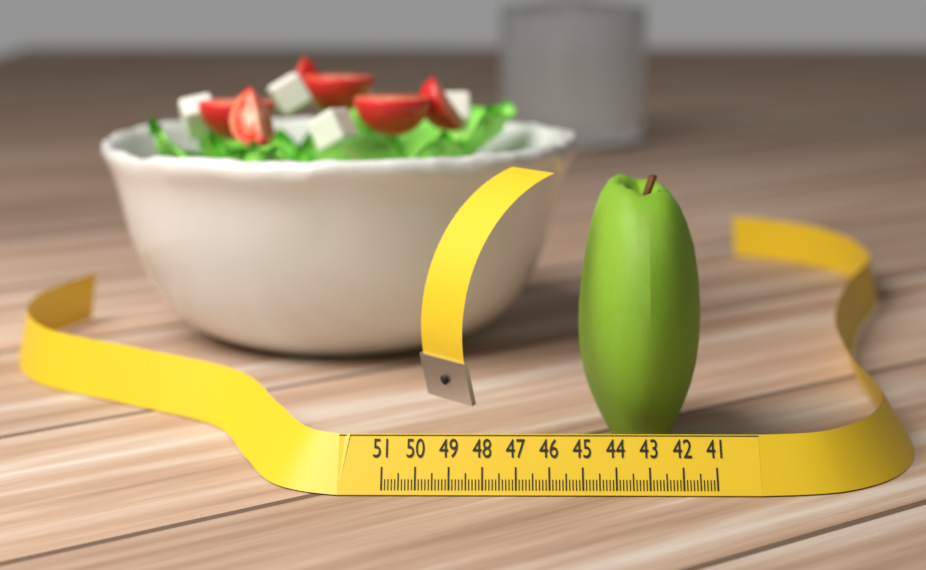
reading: 44.9 (no unit)
